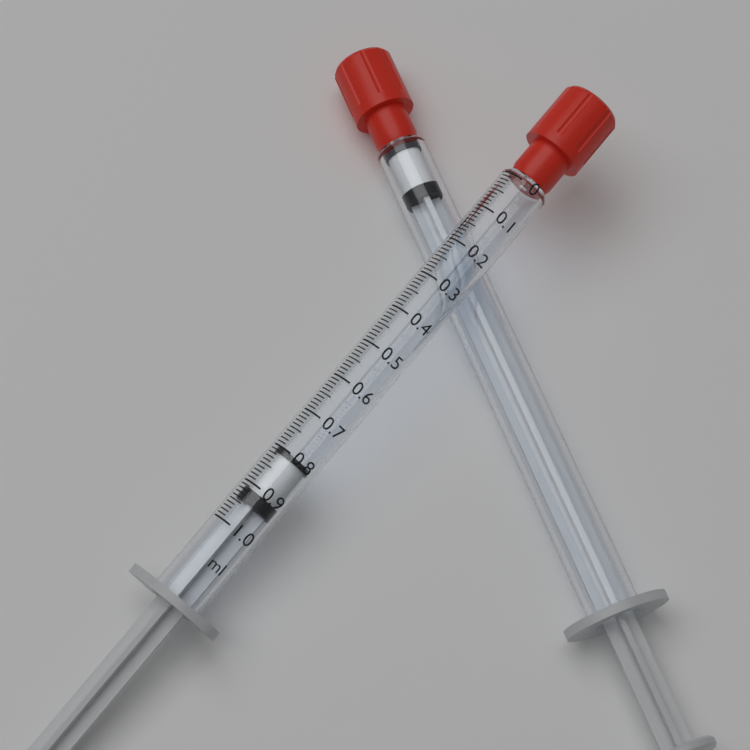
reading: 0.80 ml
